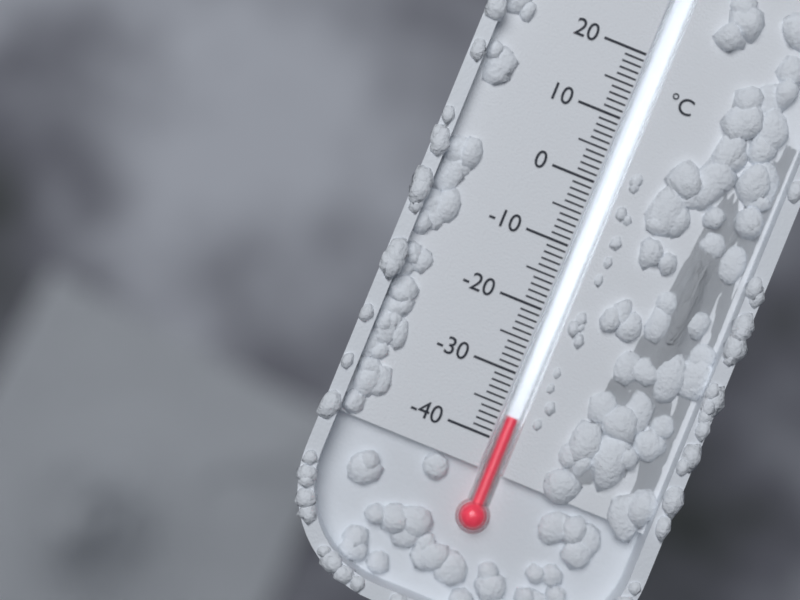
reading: -36 °C
